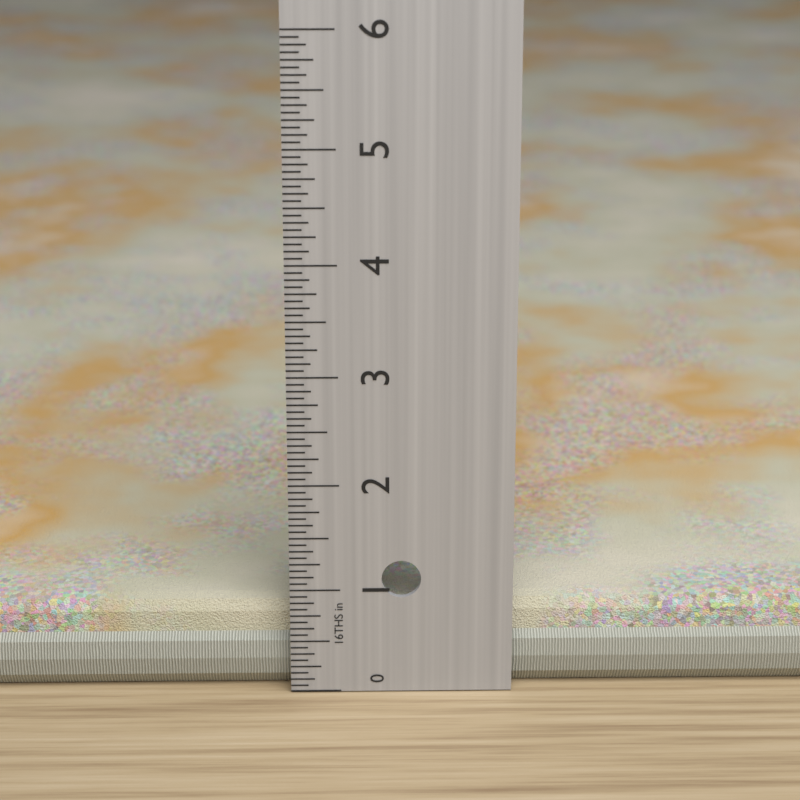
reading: 0.8125 in
